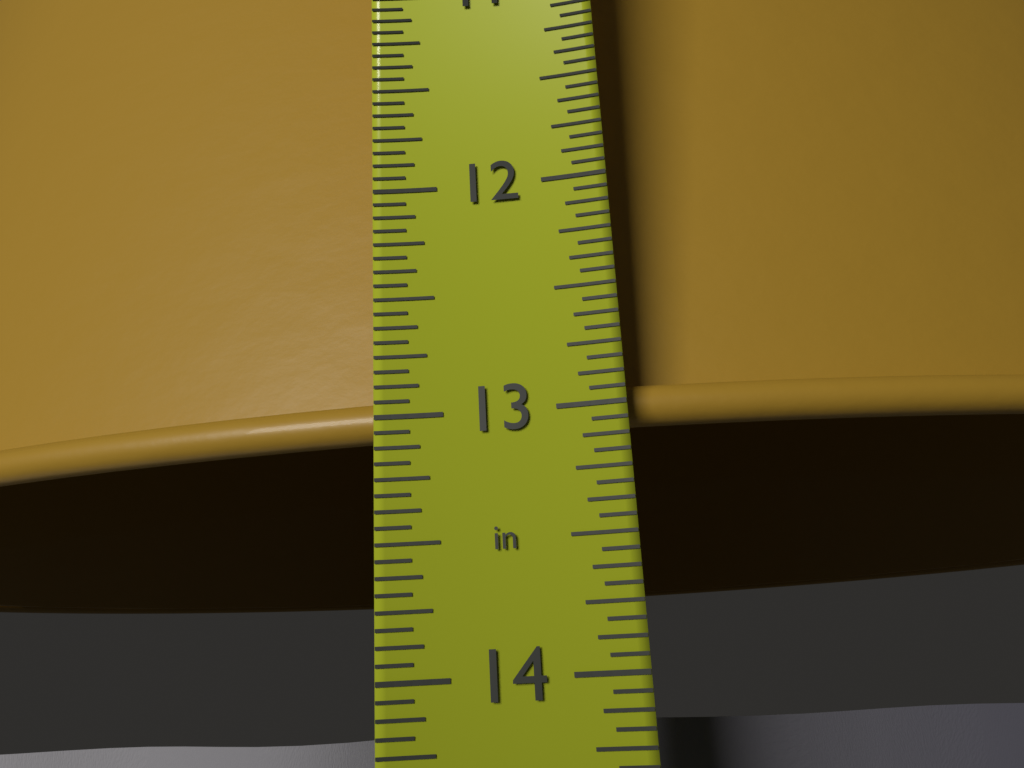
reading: 13.0625 in
